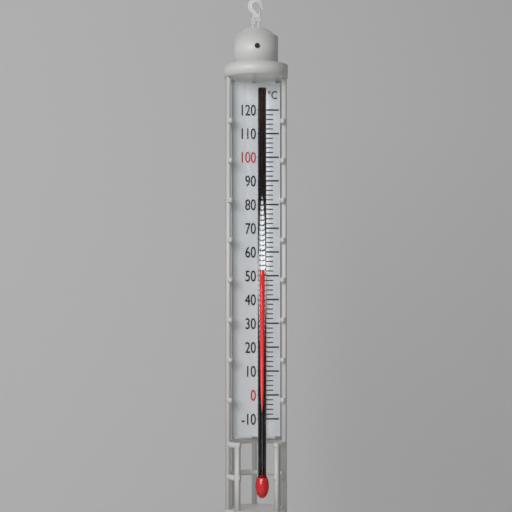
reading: 52 °C
